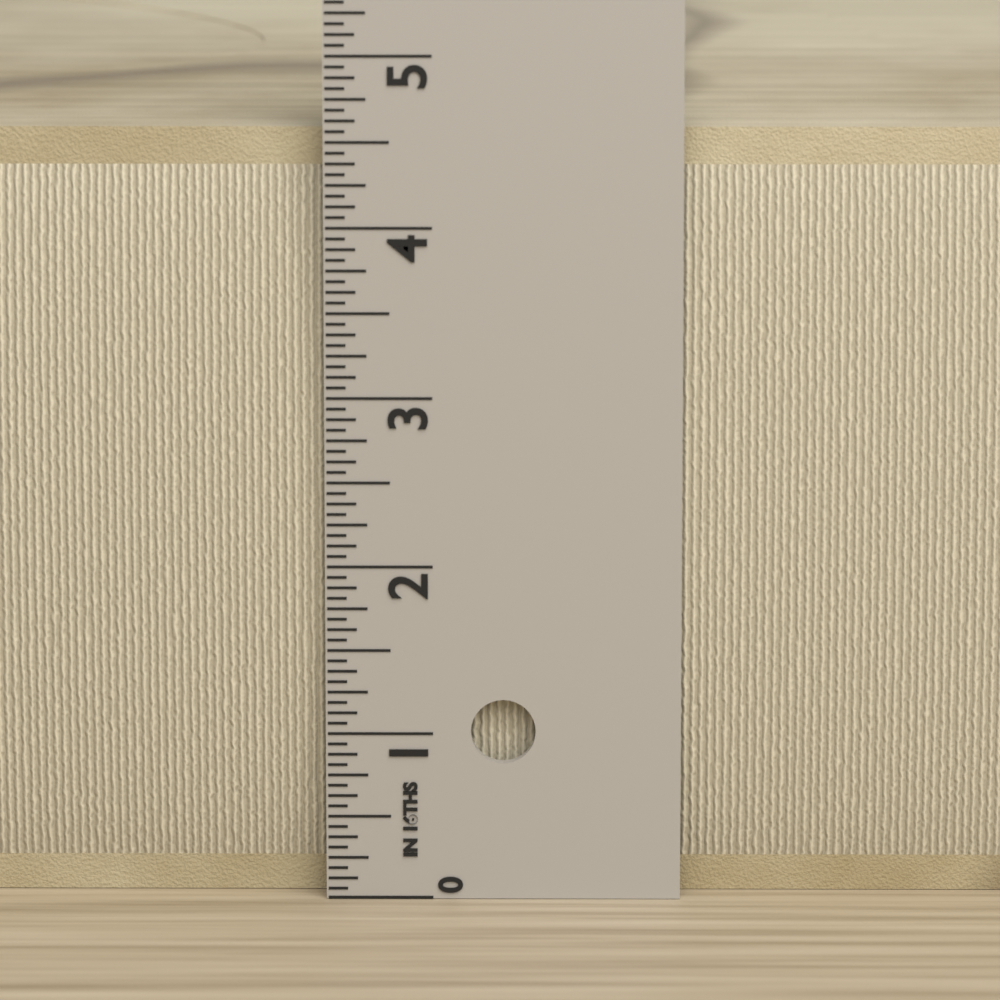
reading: 4.5625 in
